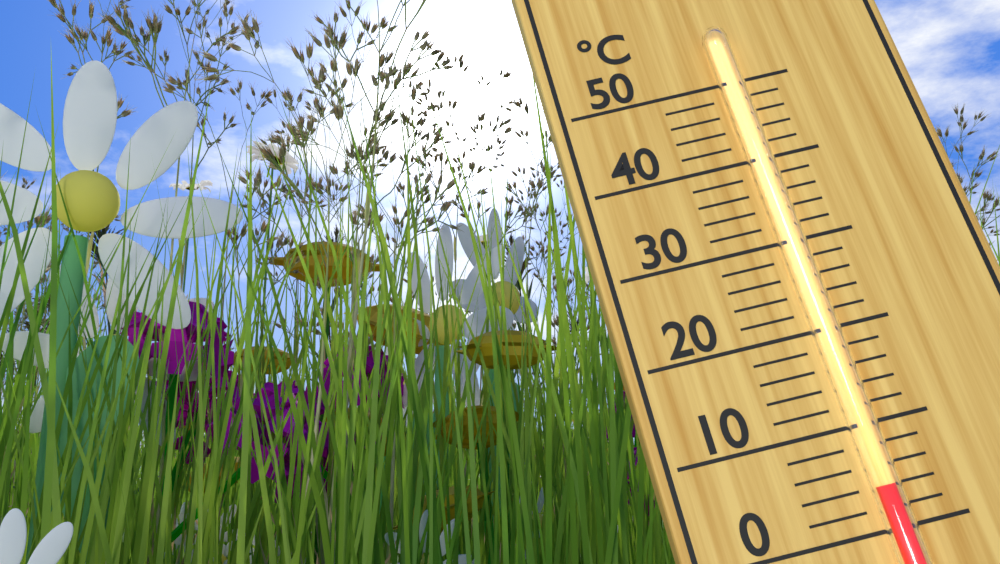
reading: 4 °C
